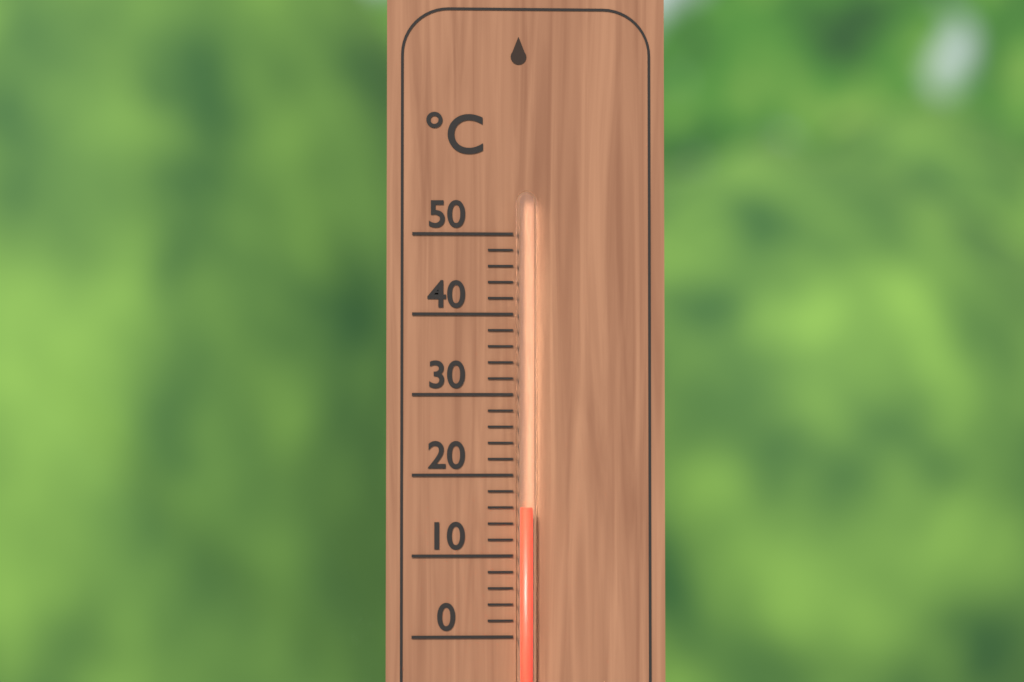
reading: 16 °C
